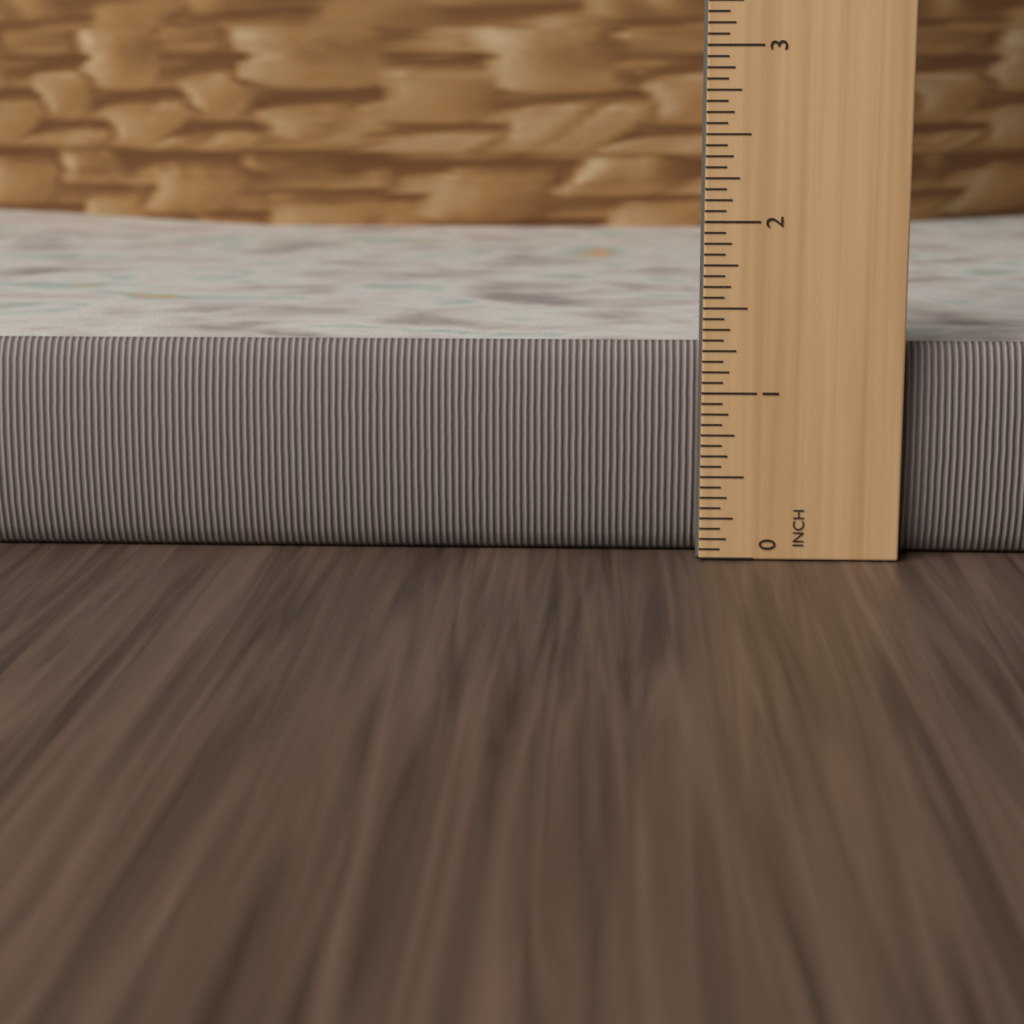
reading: 1.3750 inch
